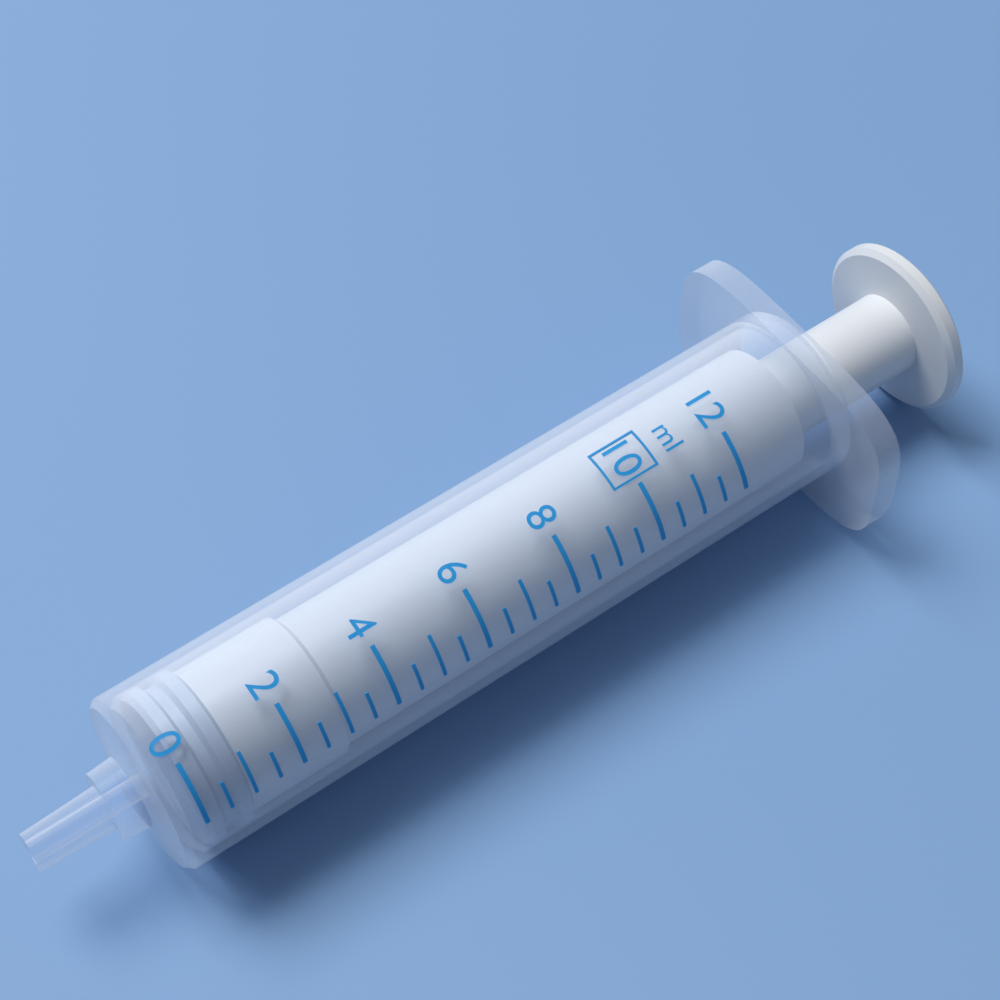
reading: 0.0 ml
